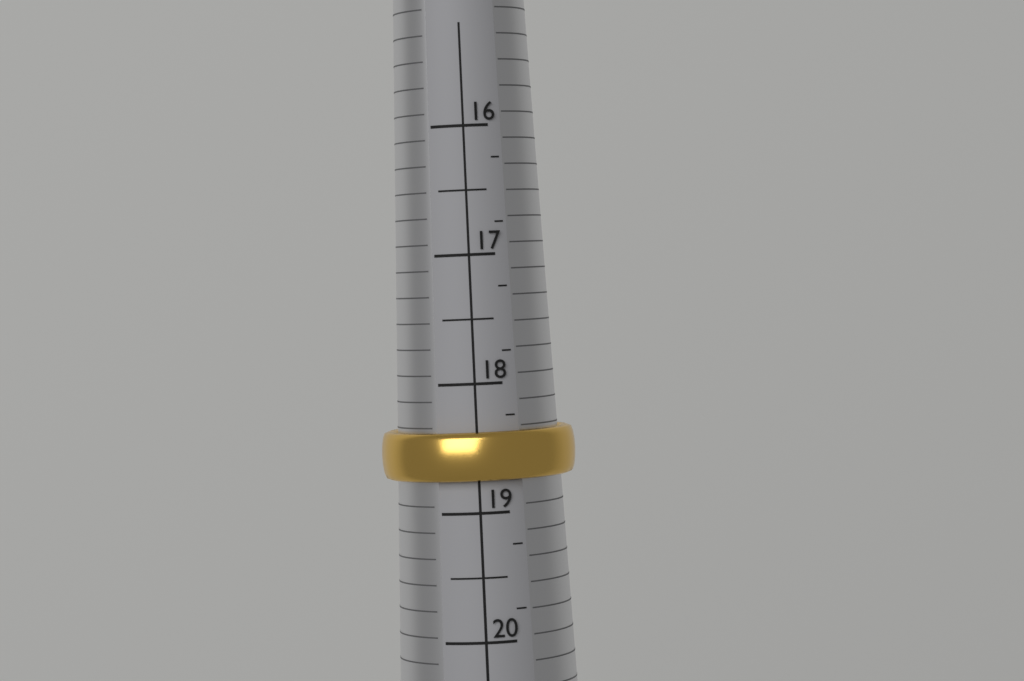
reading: 18.75 (no unit)
